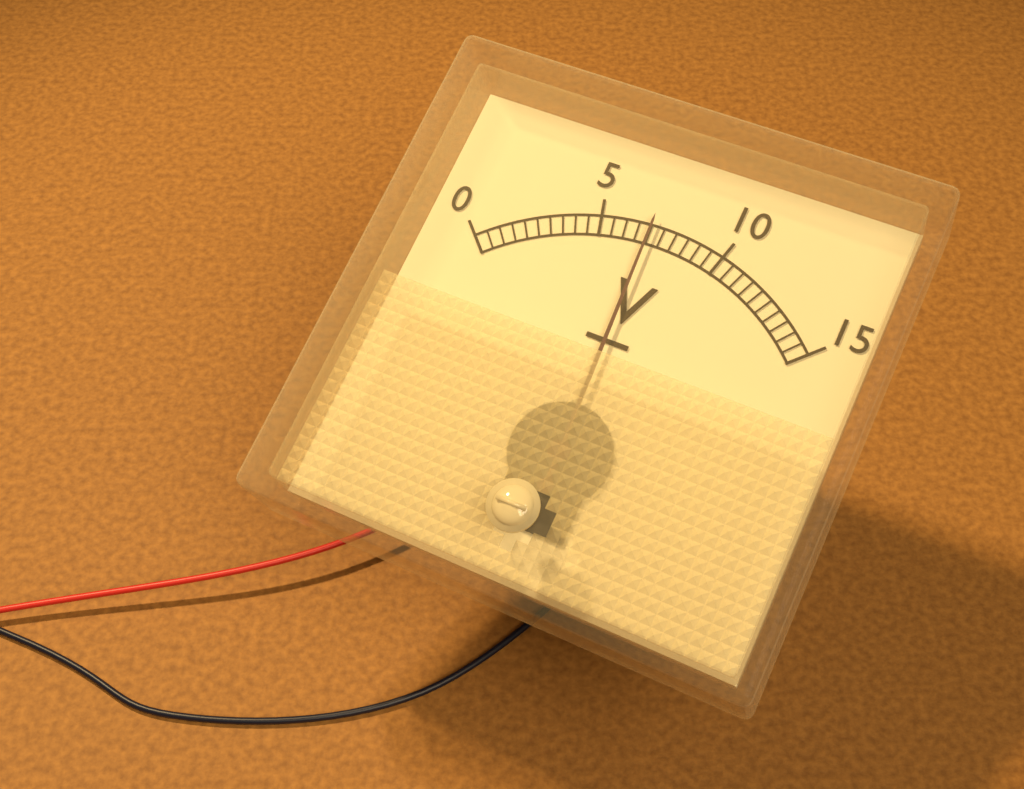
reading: 7.0 V
